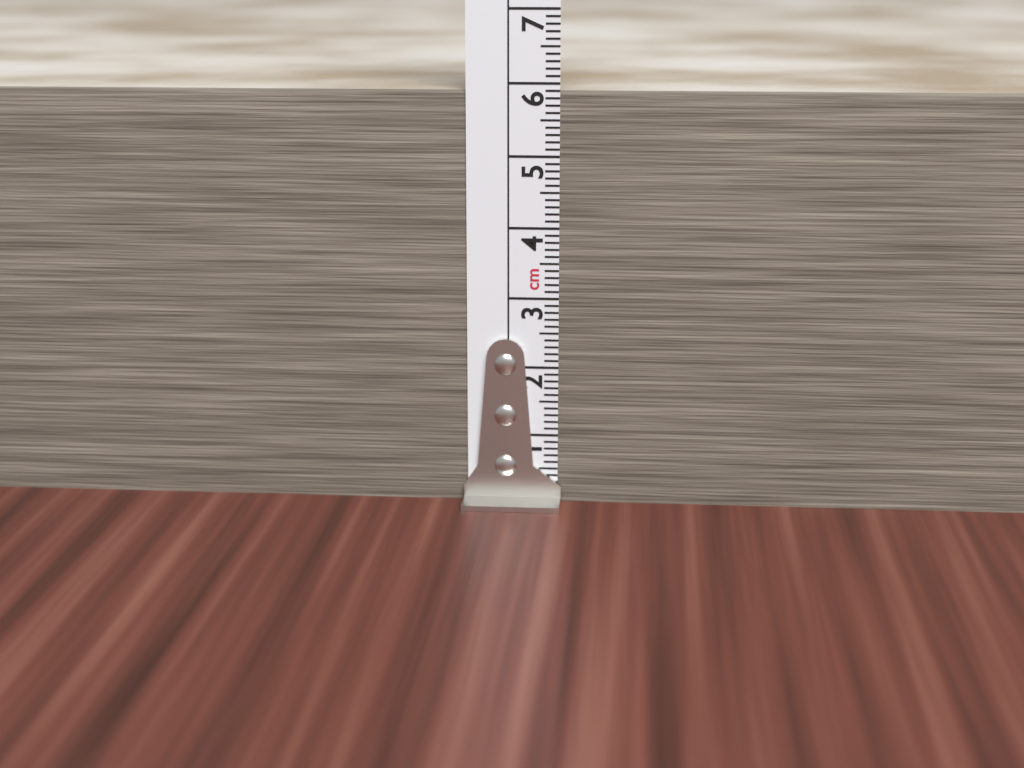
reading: 5.9 cm
